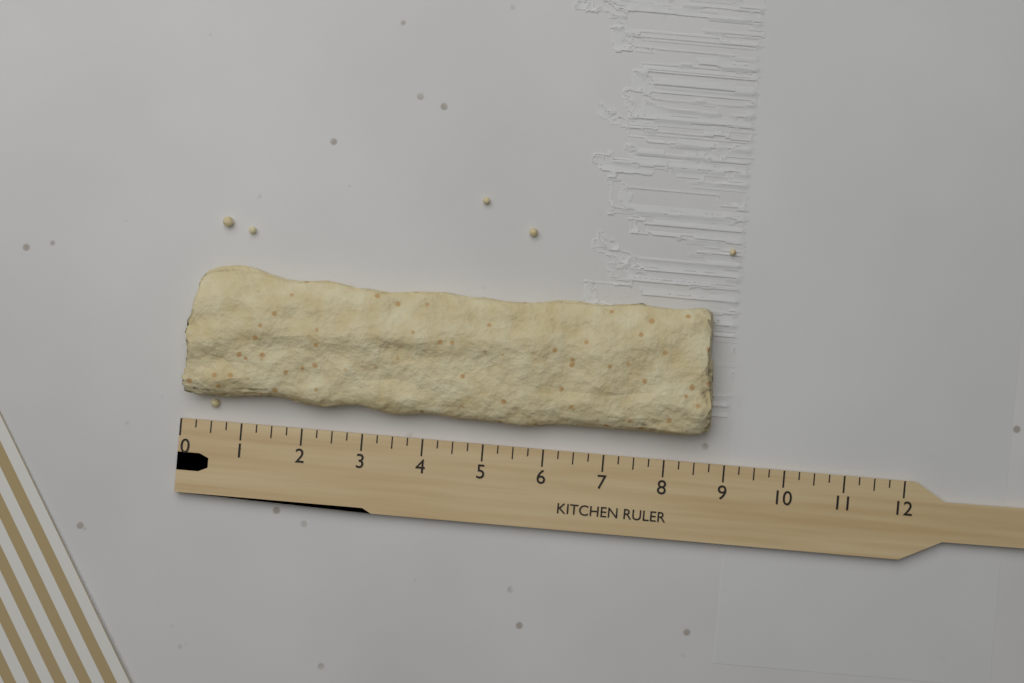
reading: 8.75 (no unit)
